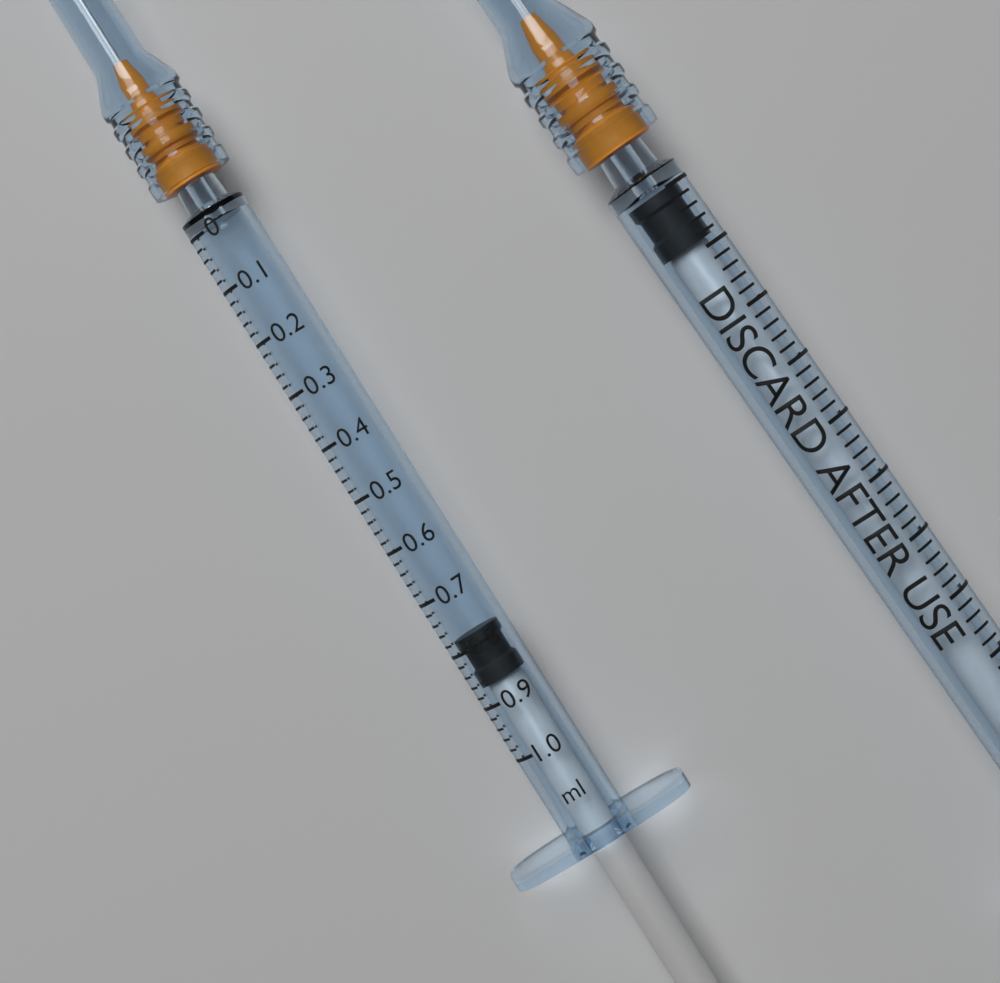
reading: 0.78 ml
